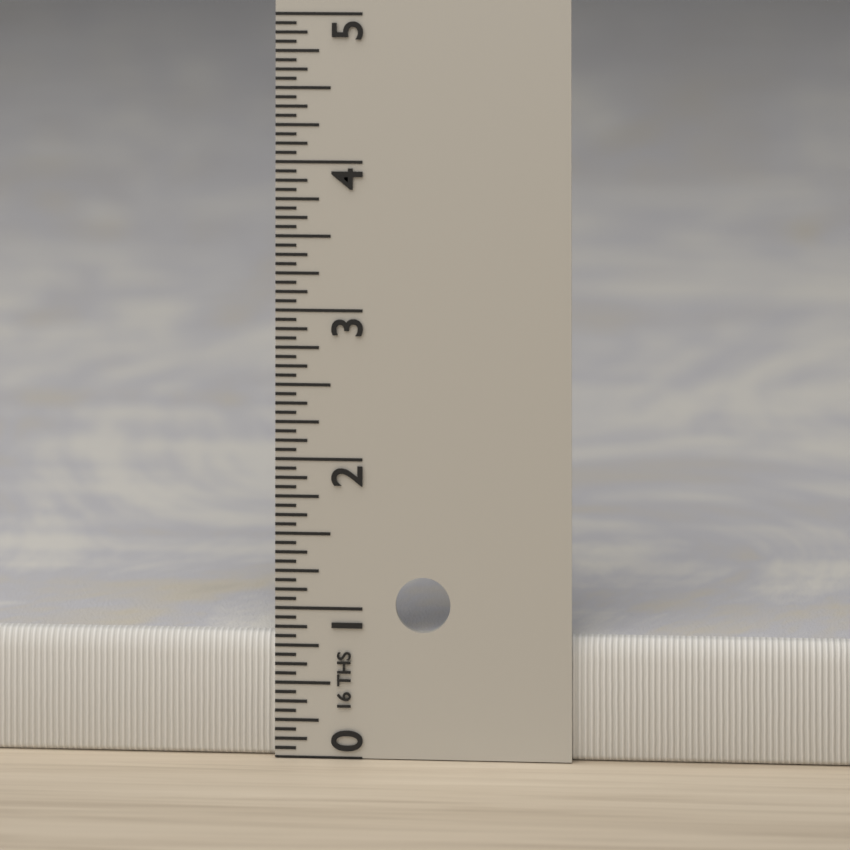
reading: 0.8125 in
